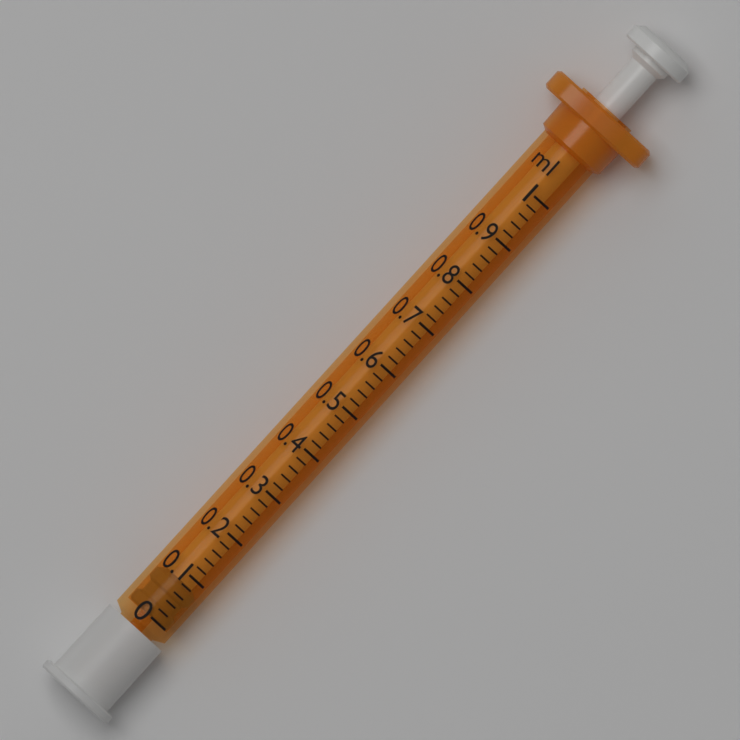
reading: 0.00 ml
